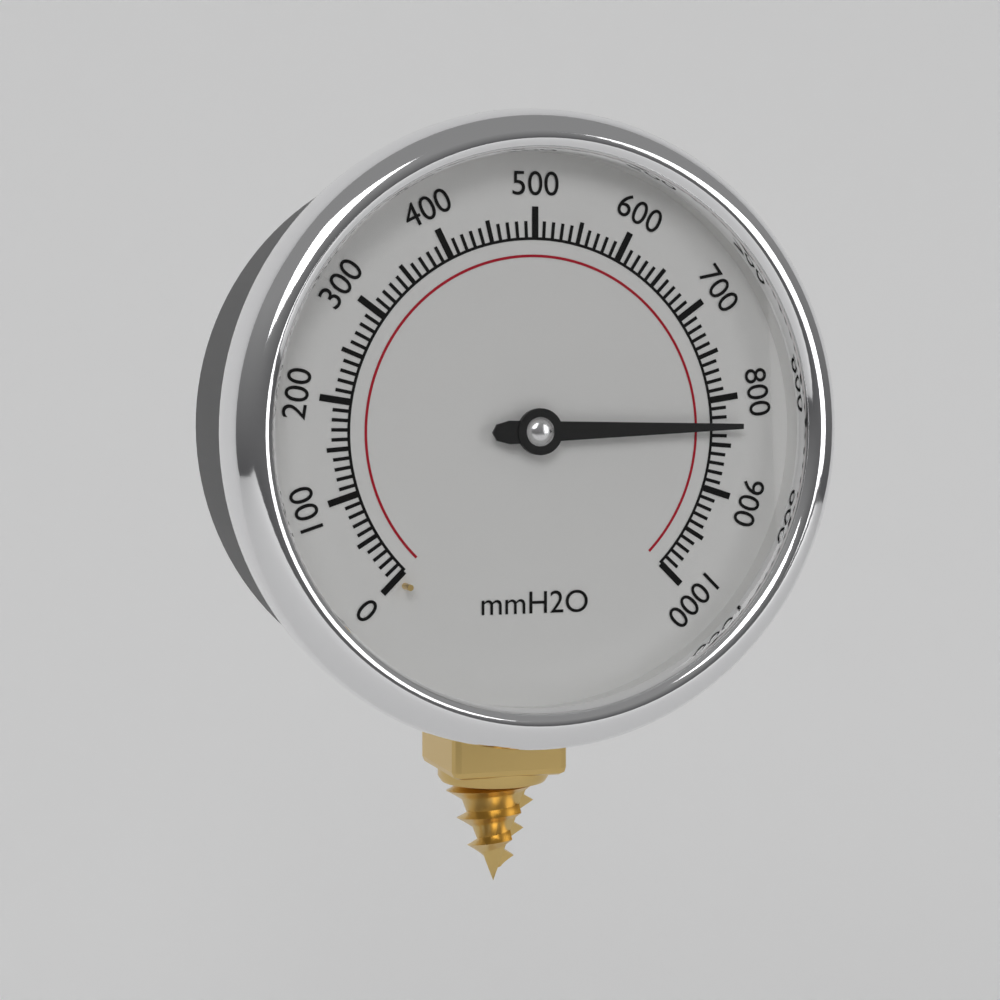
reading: 830 mmH2O
